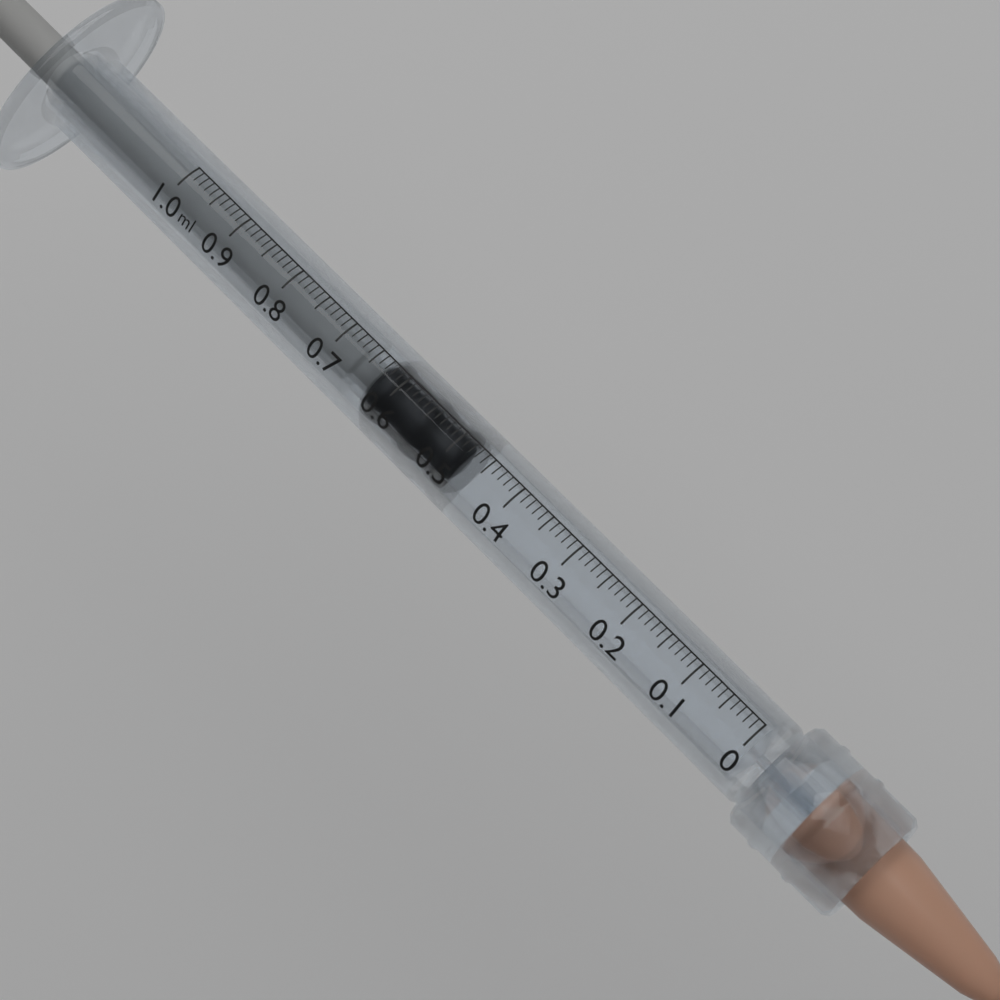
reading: 0.48 ml
